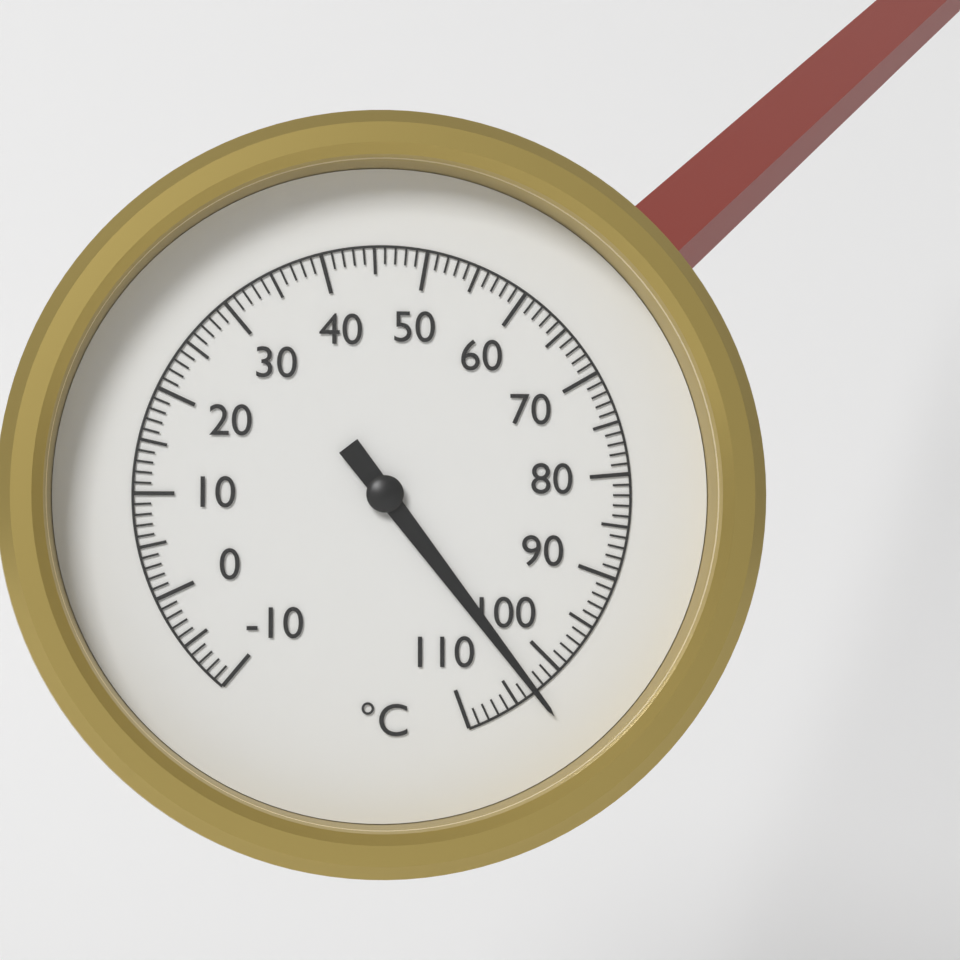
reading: 103 °C
